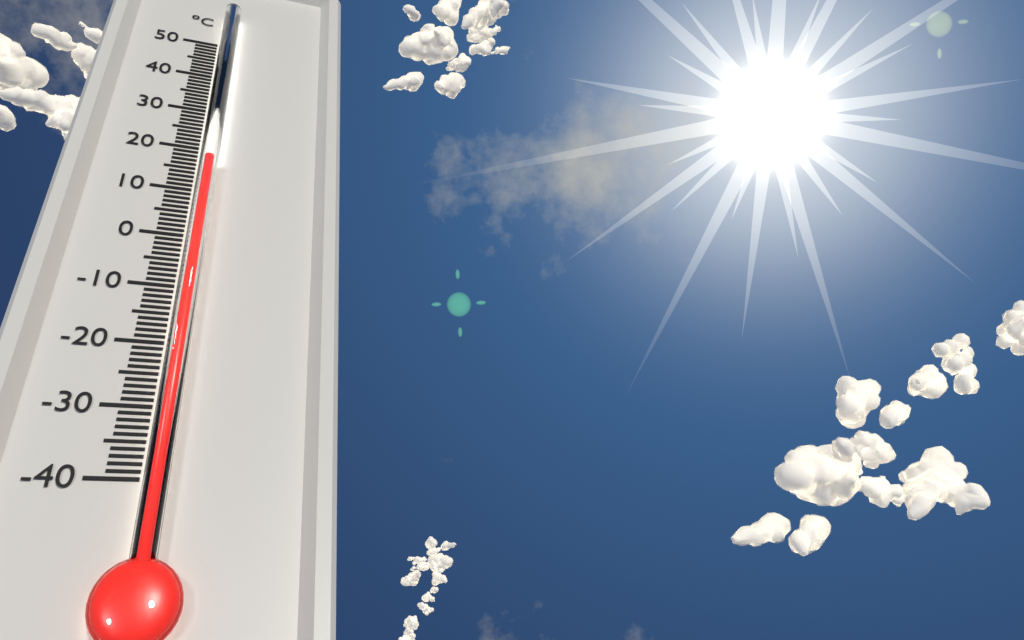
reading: 16 °C
